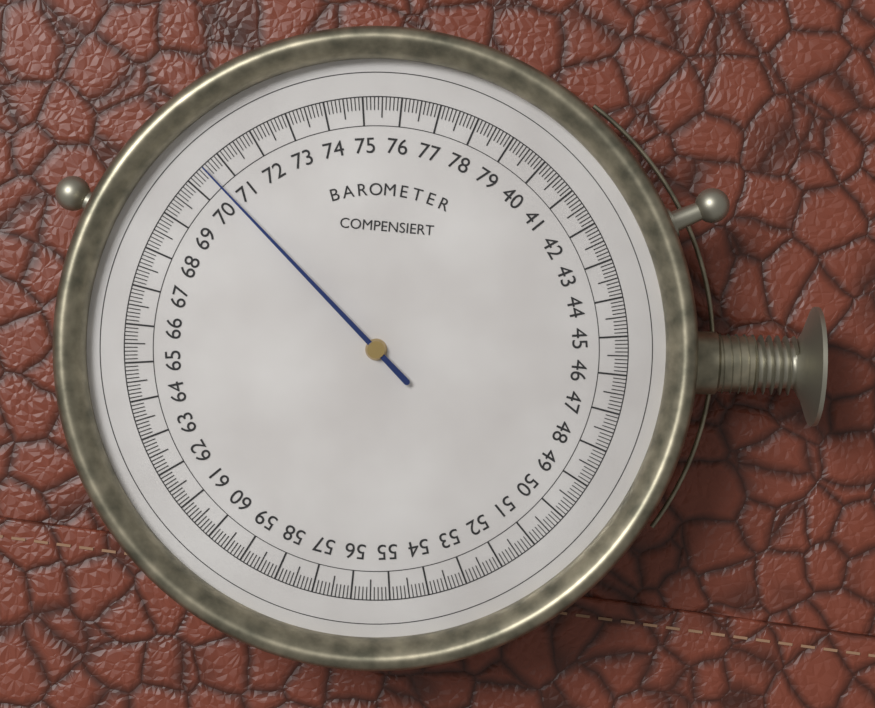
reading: 70.5 (no unit)
